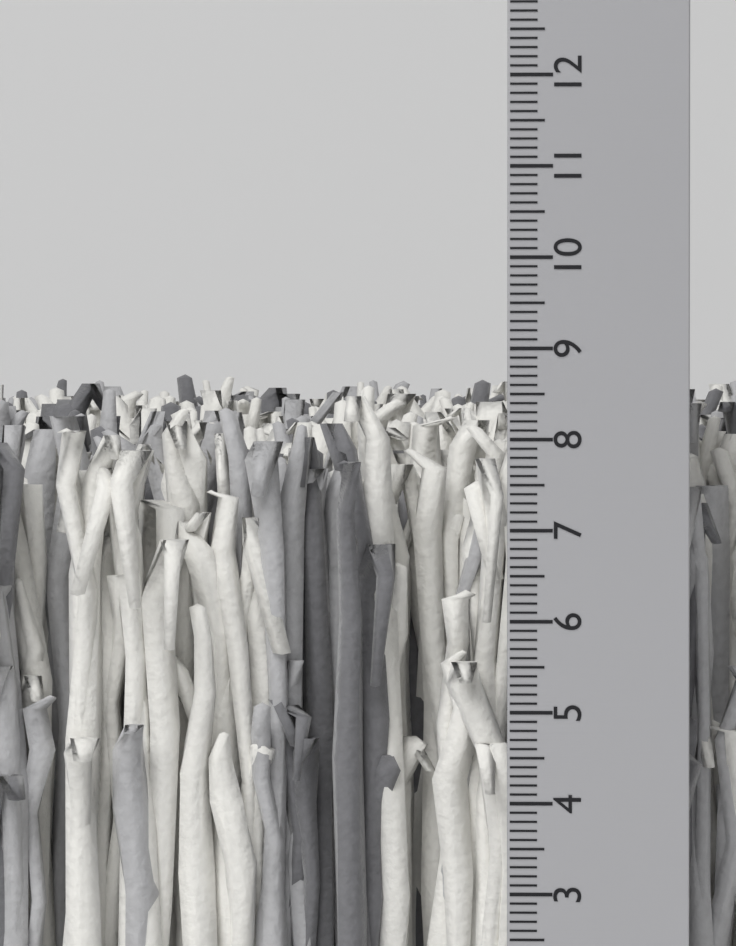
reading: 8.7 cm
